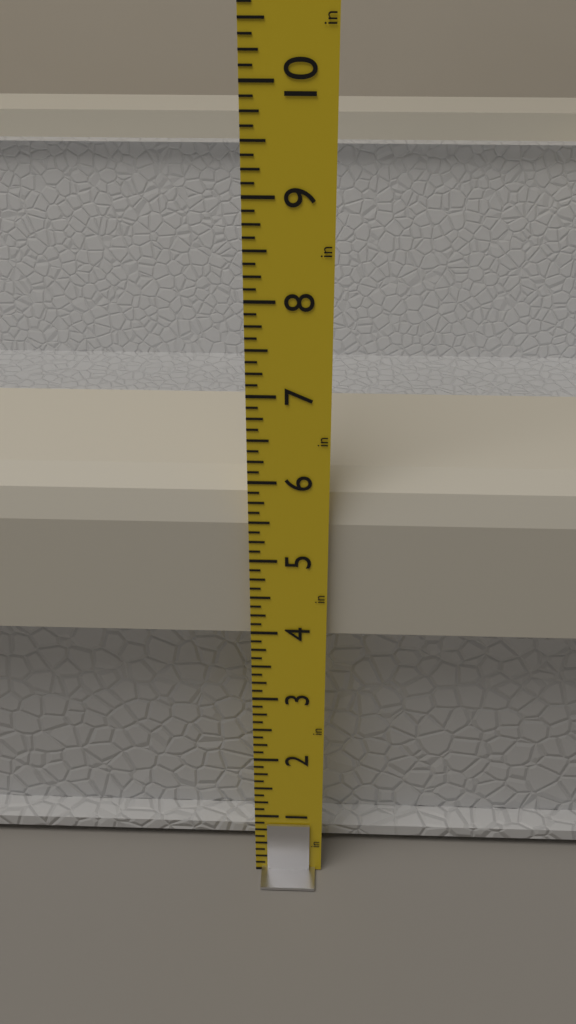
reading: 5.875 in
